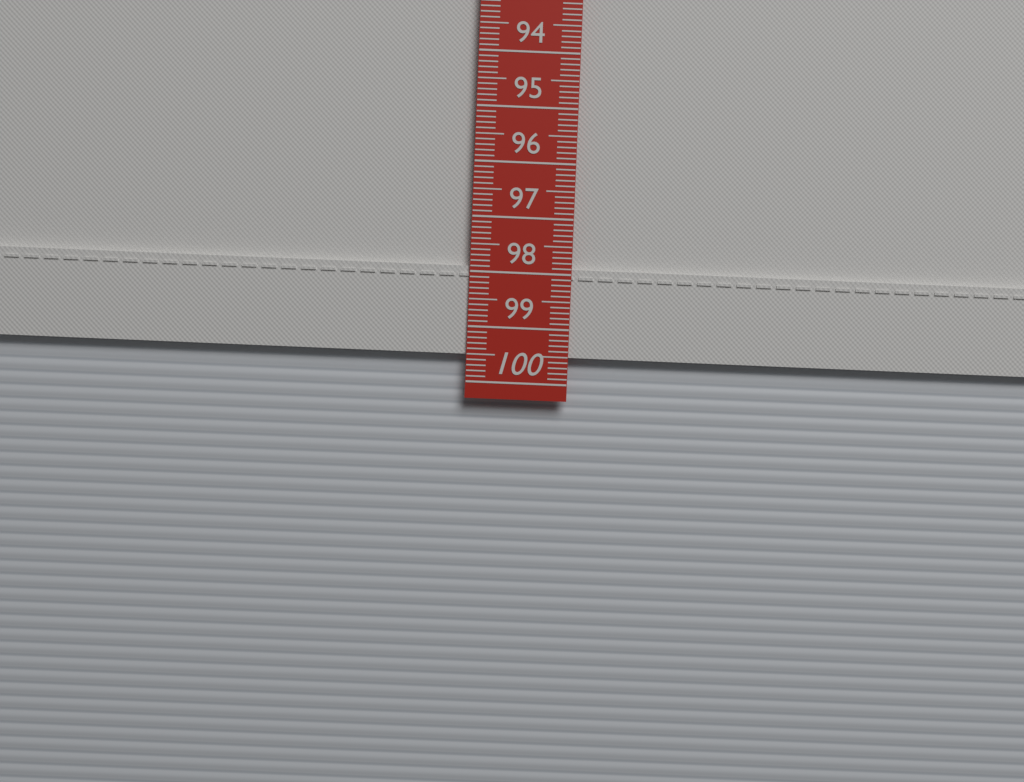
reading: 99.5 cm
